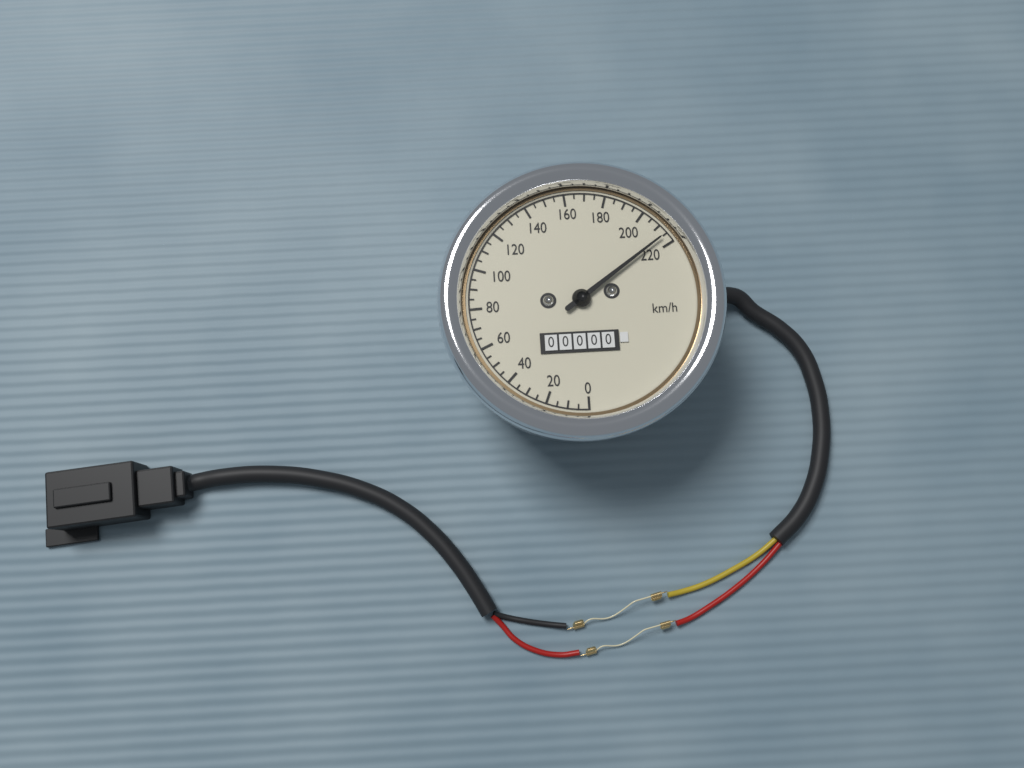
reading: 215 km/h
